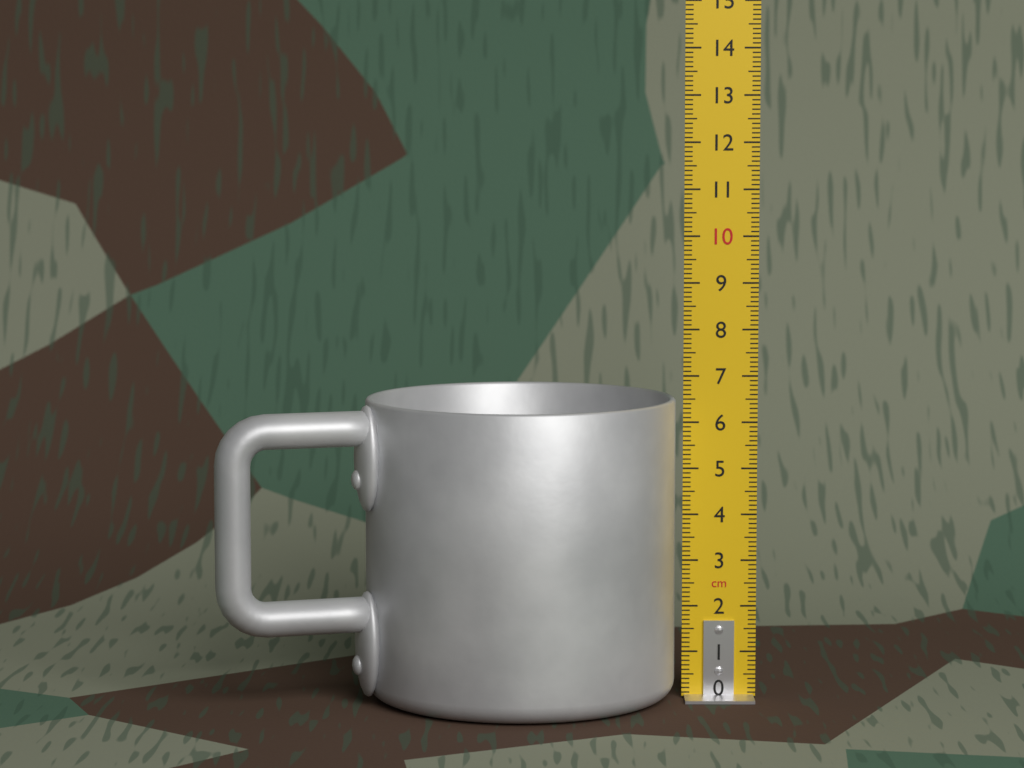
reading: 6.5 cm
